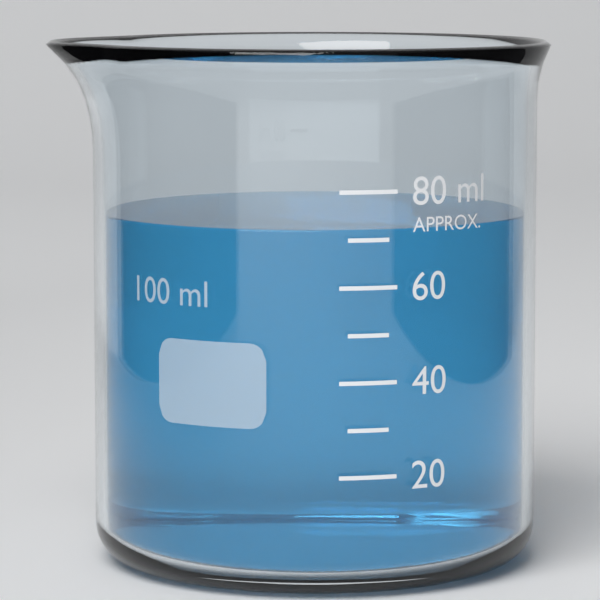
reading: 72 ml
